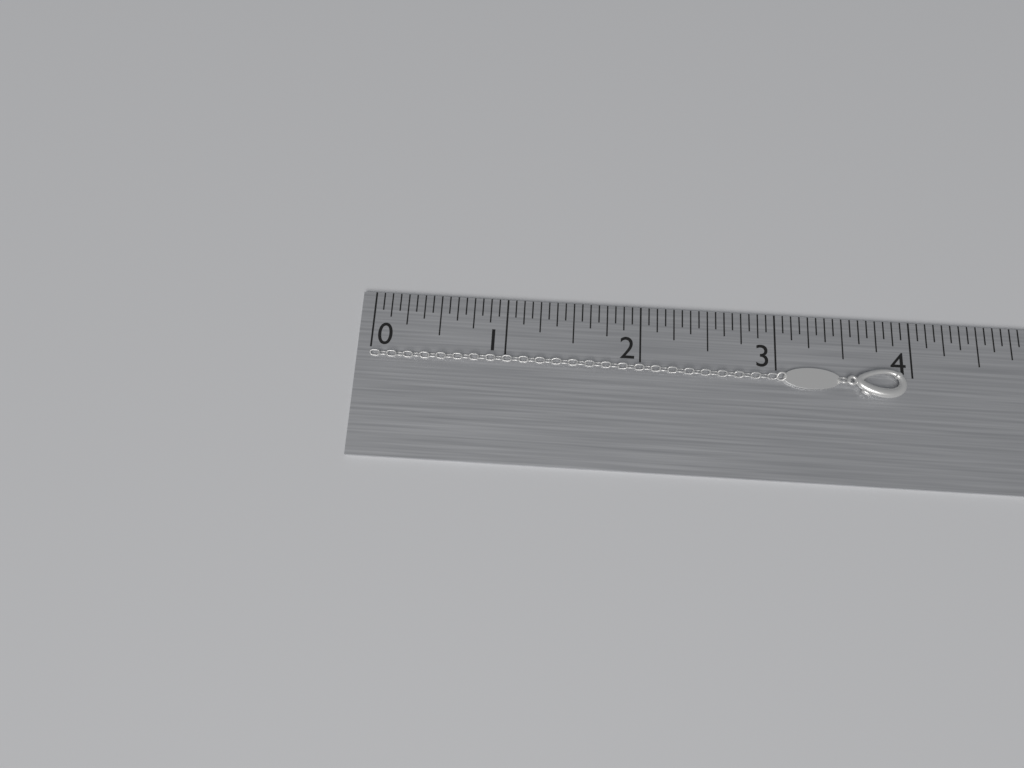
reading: 3.9375 in
